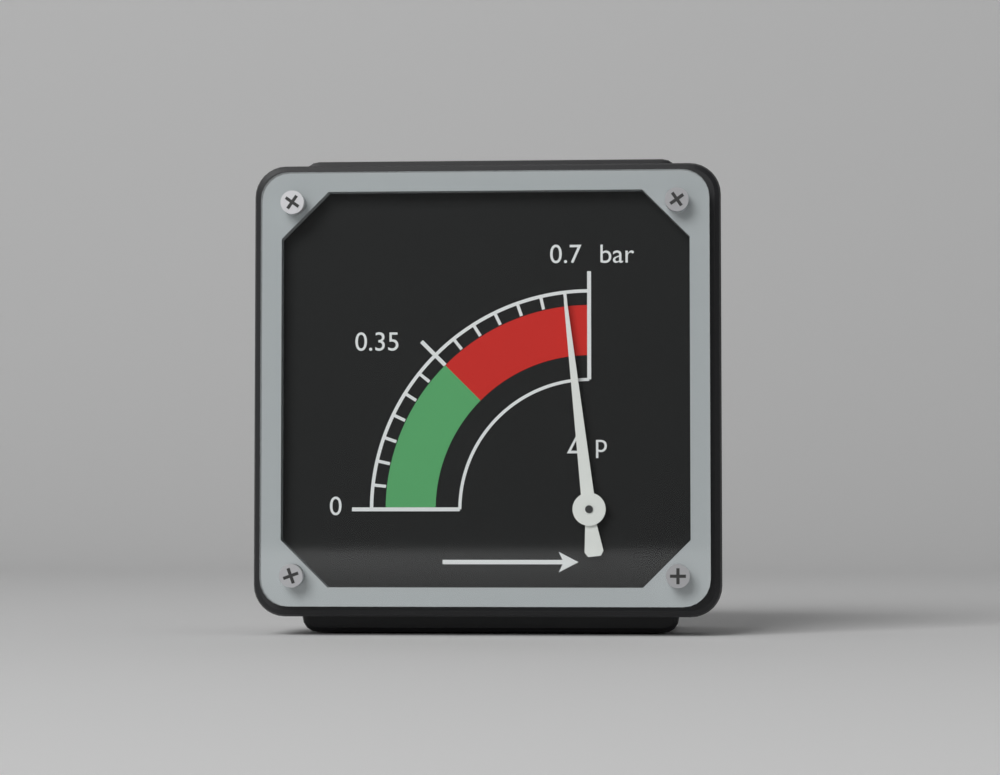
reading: 0.65 bar
